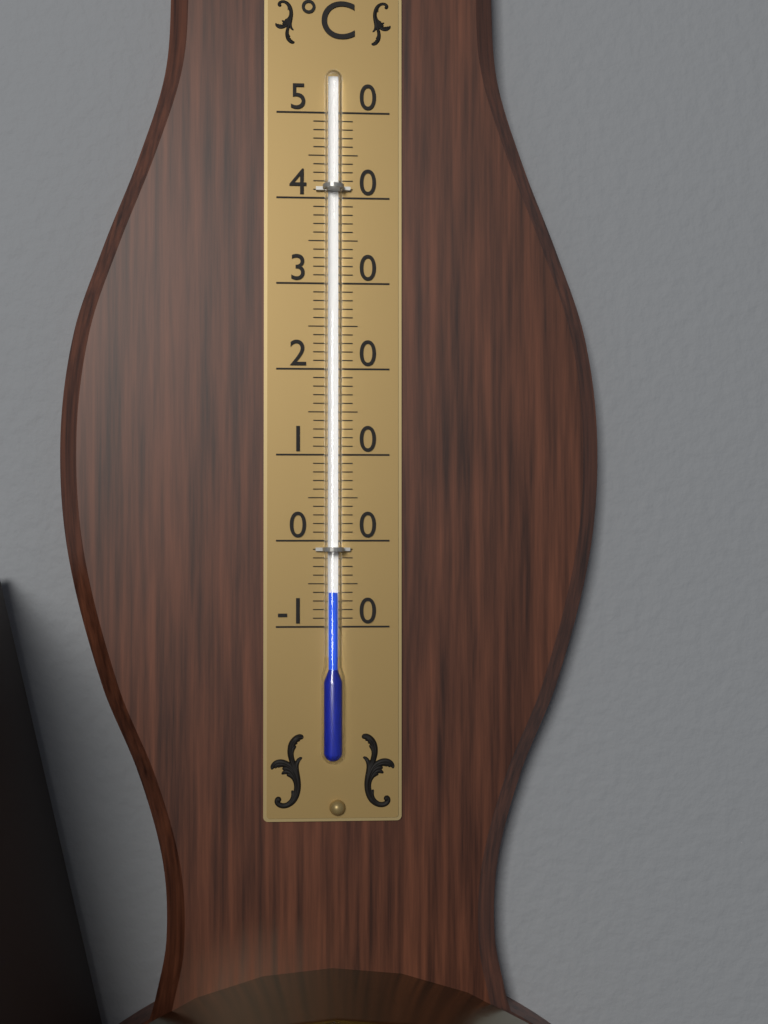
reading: -6 °C
